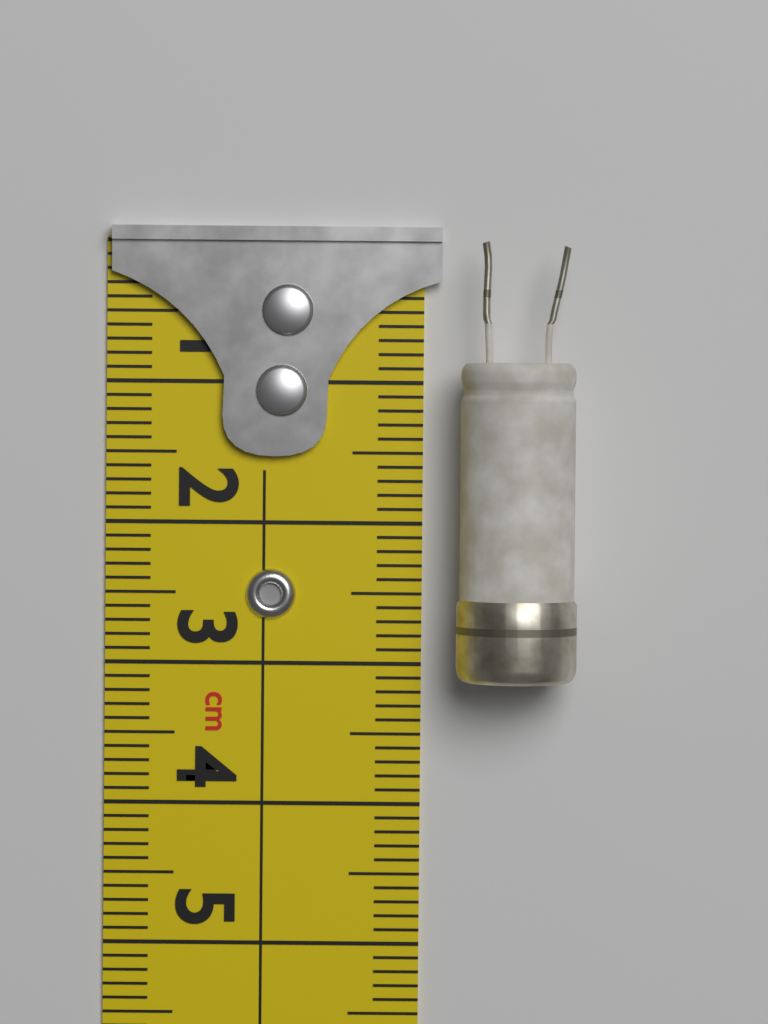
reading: 3.1 cm
